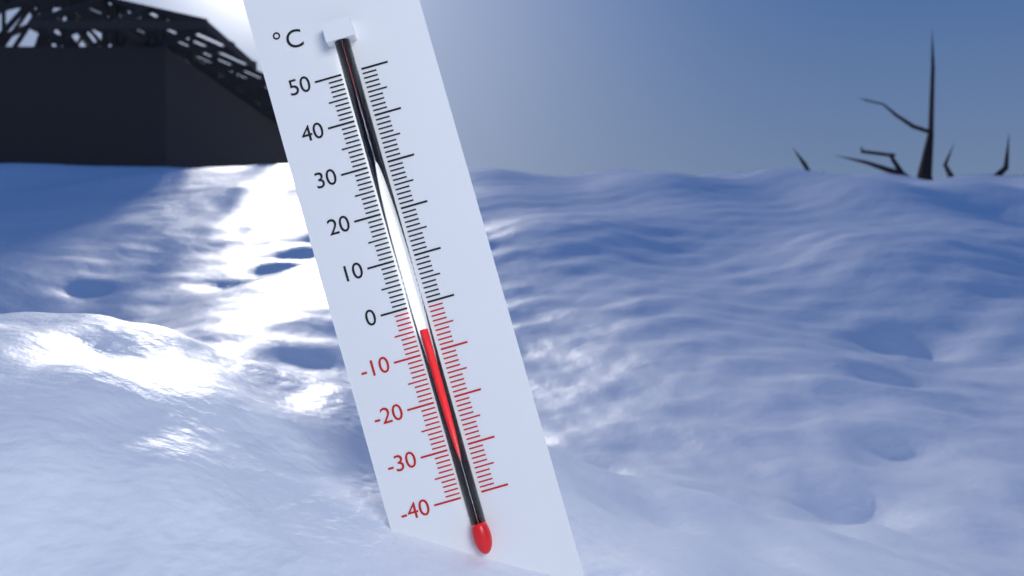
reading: -5 °C
